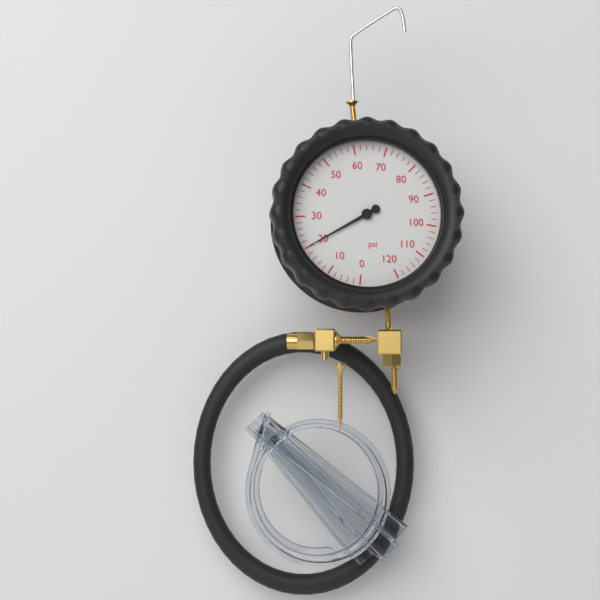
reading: 20 psi
